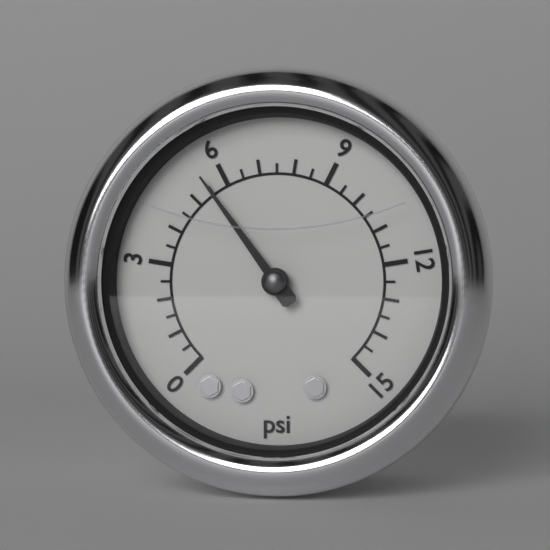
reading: 5.5 psi
